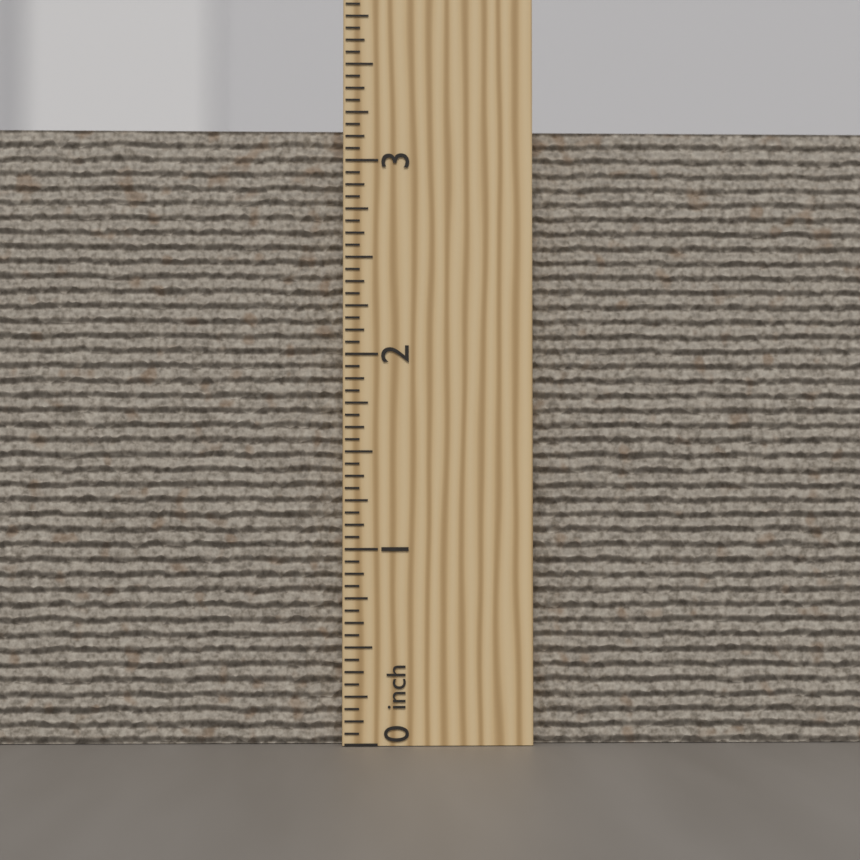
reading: 3.1875 inch
